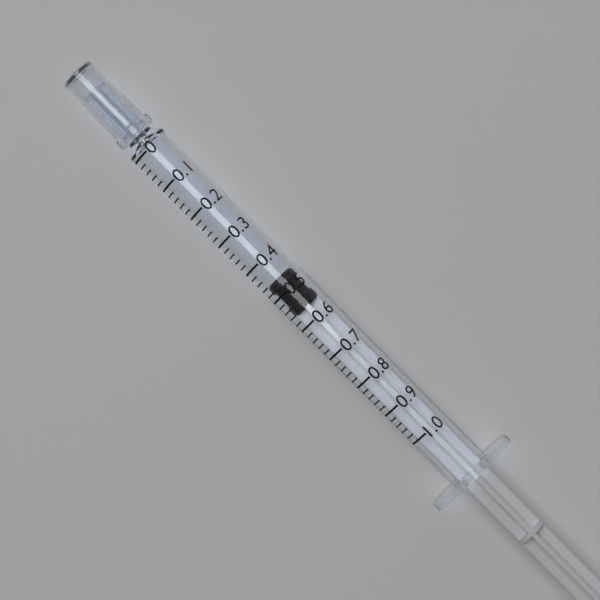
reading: 0.46 (no unit)
